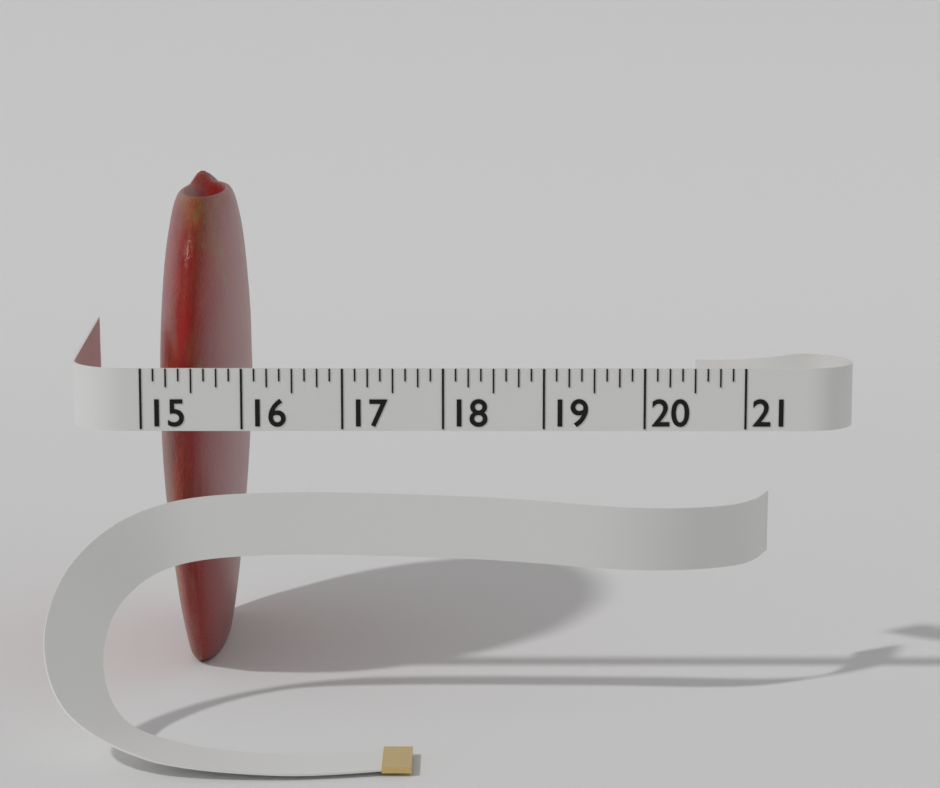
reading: 15.875 (no unit)
